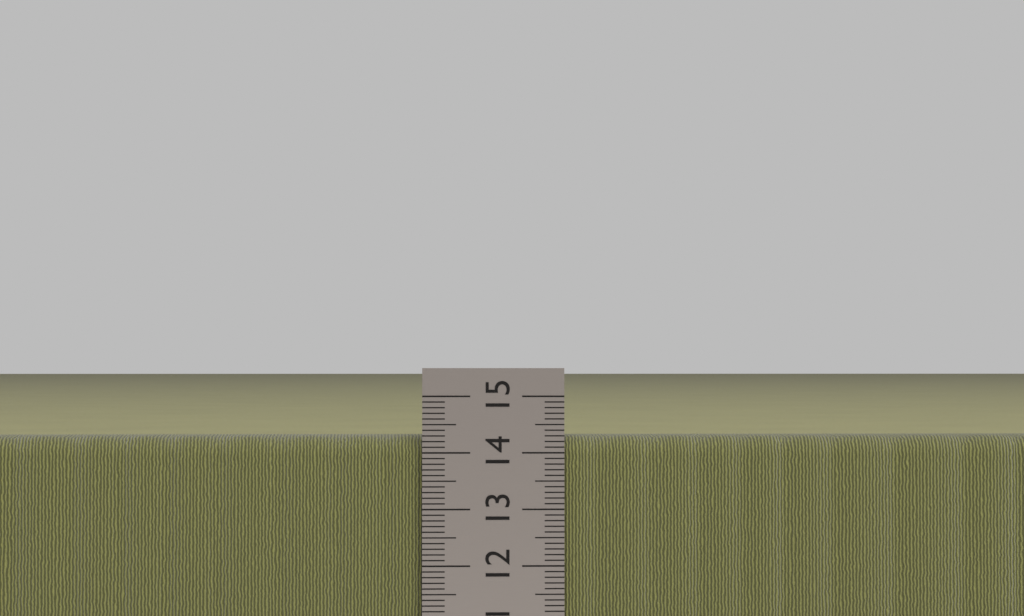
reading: 14.3 cm
